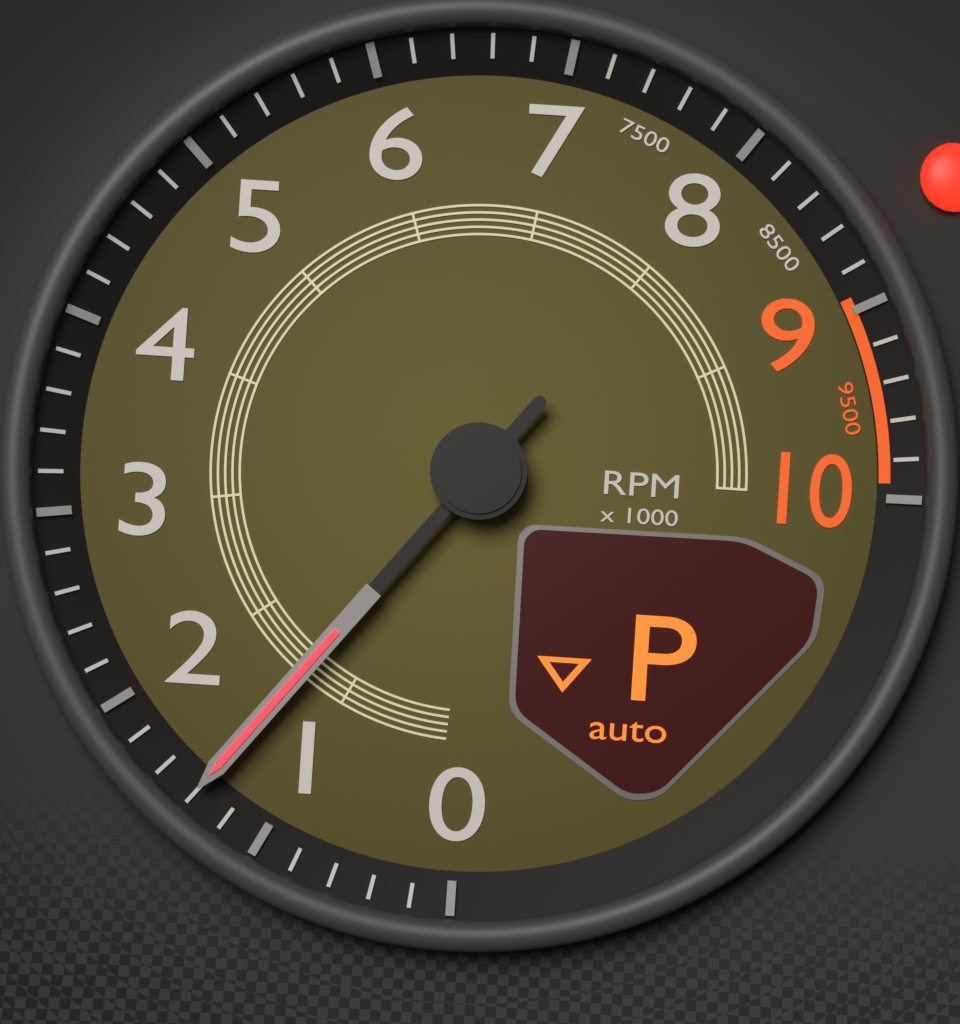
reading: 1400 RPM
